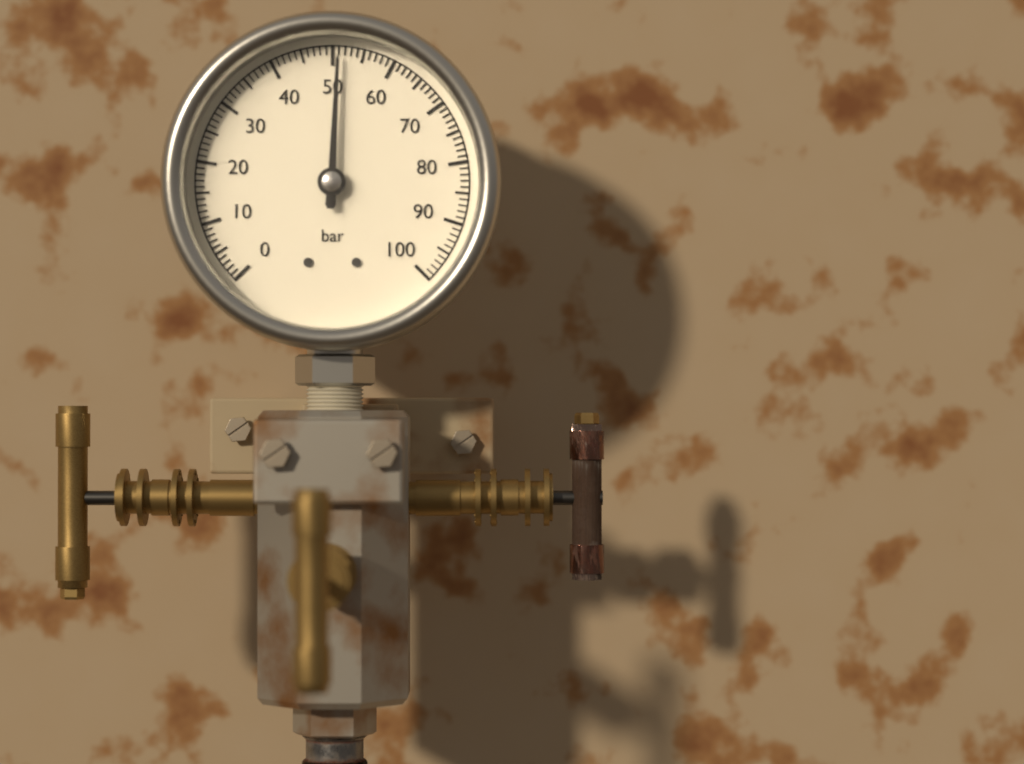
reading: 51 bar
